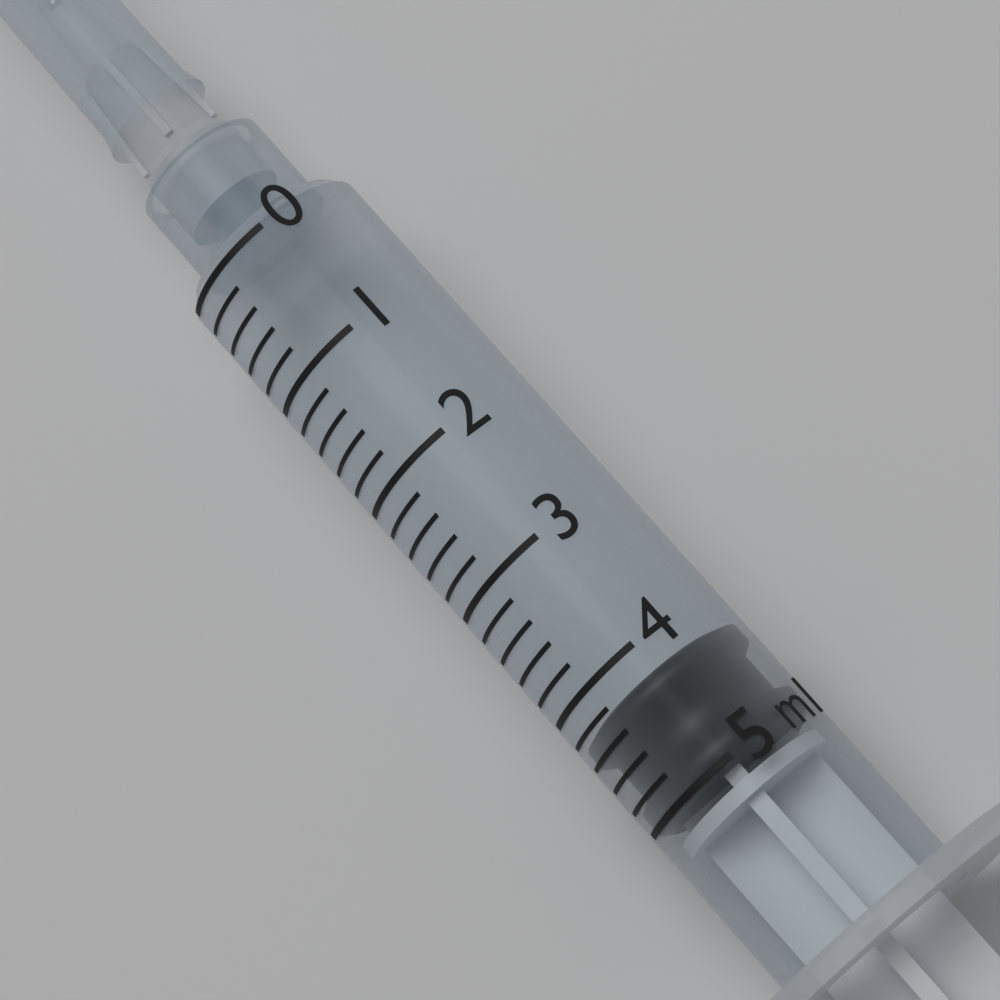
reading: 4.2 ml
